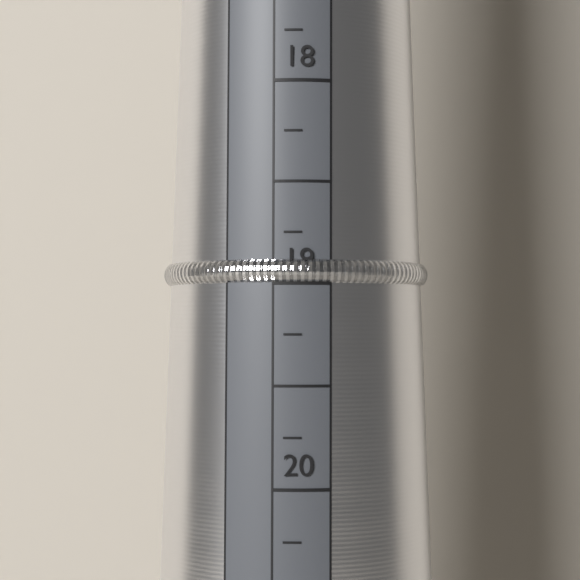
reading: 19.00 mm
